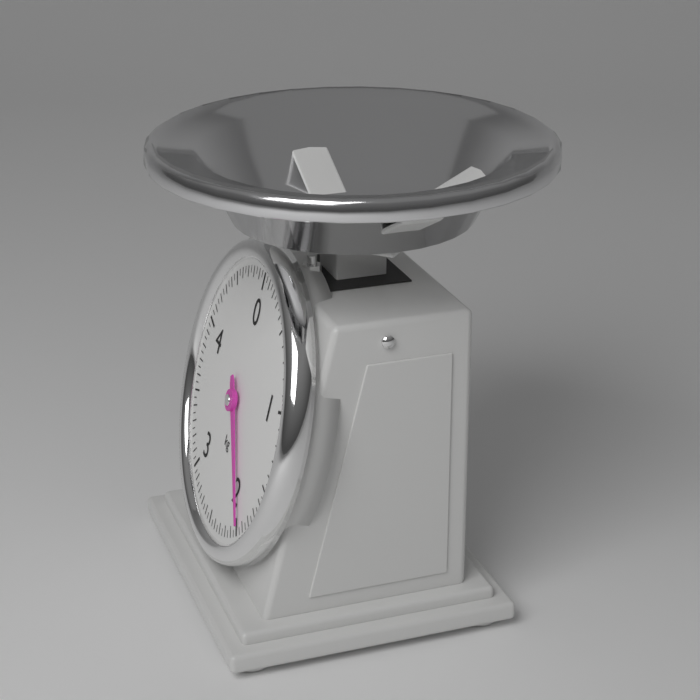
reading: 1.95 kg
